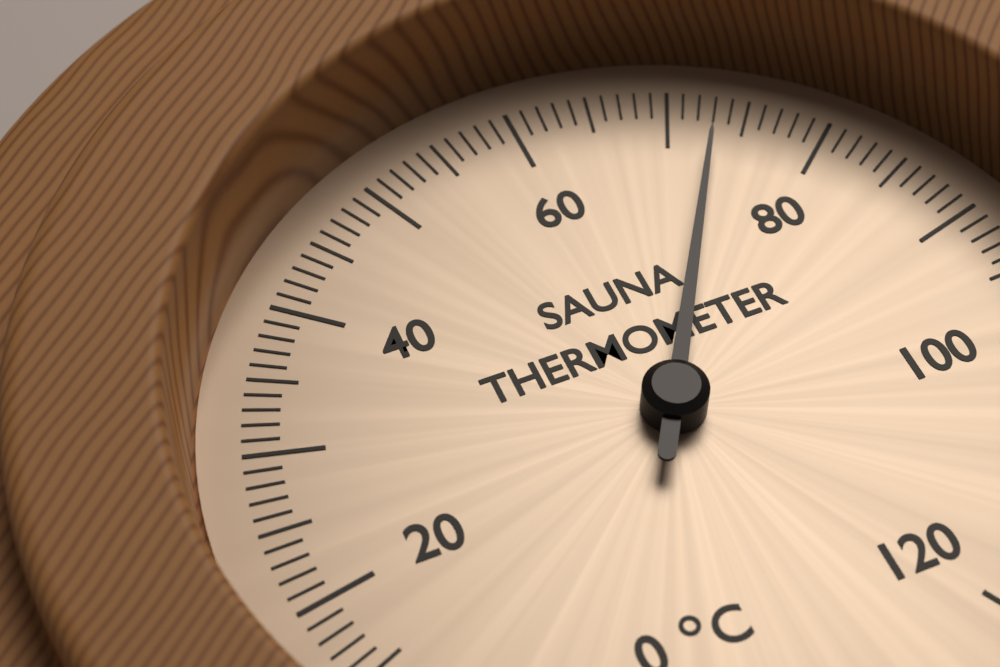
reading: 73 °C
